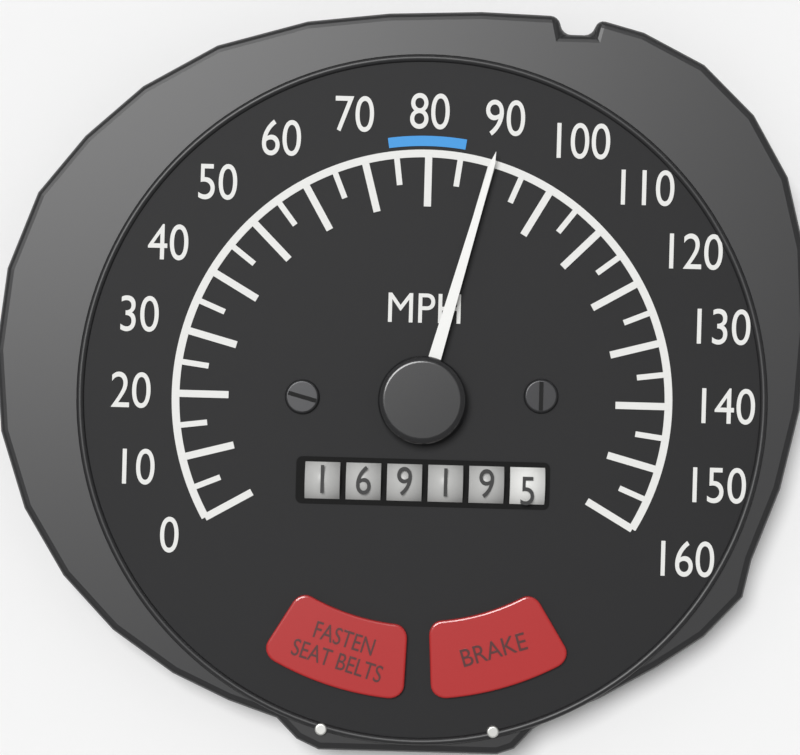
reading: 90 MPH
